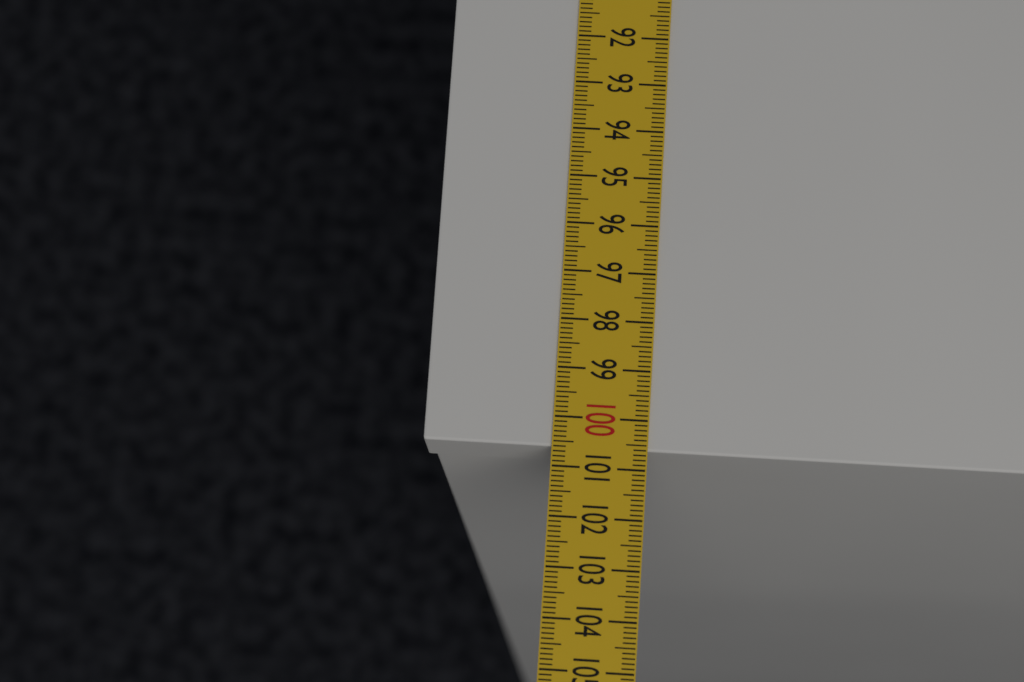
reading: 100.6 cm
